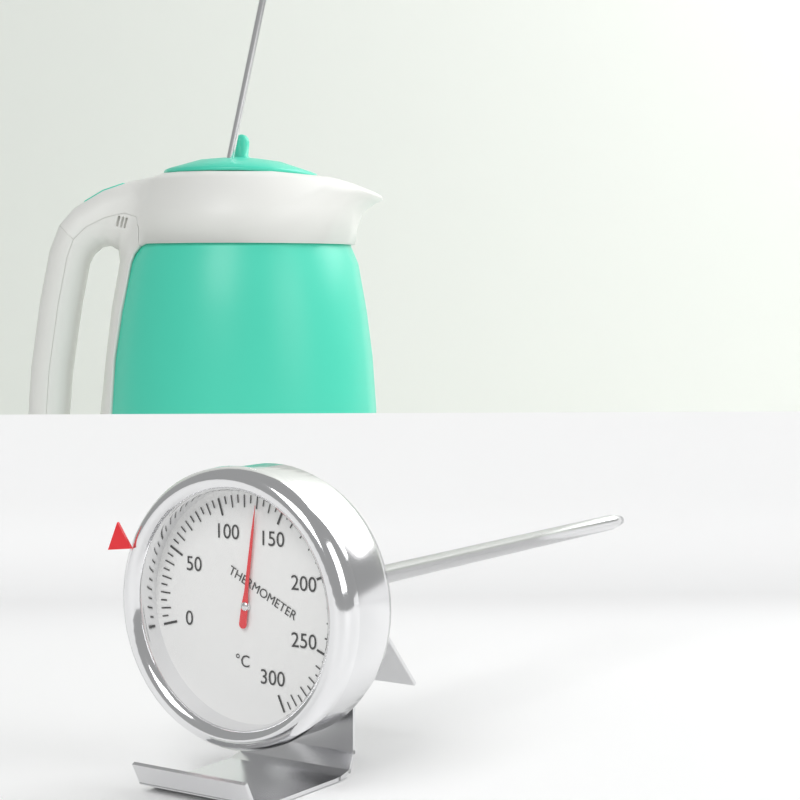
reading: 130 °C
